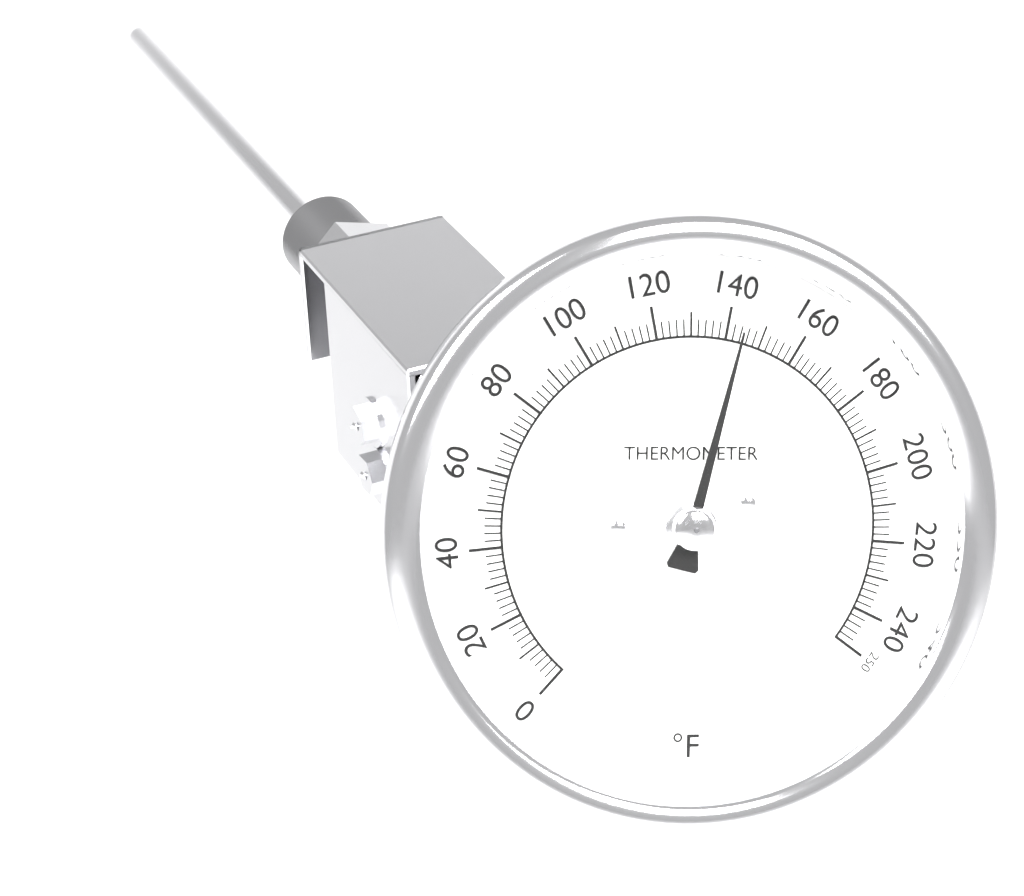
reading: 144 °F
